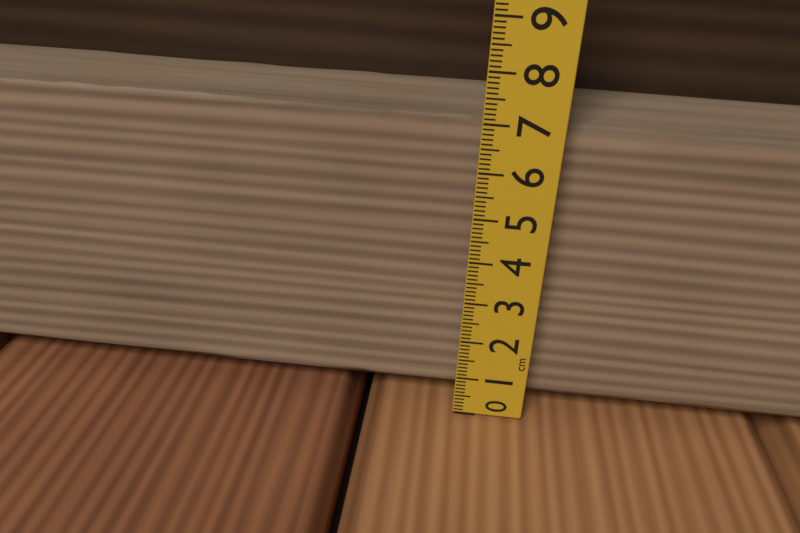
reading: 7.2 cm
